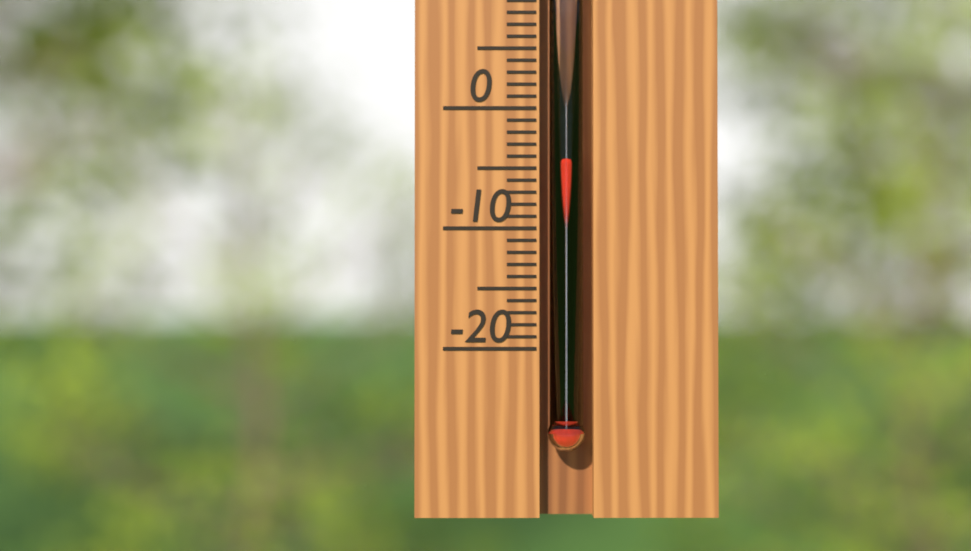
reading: -4 °C
